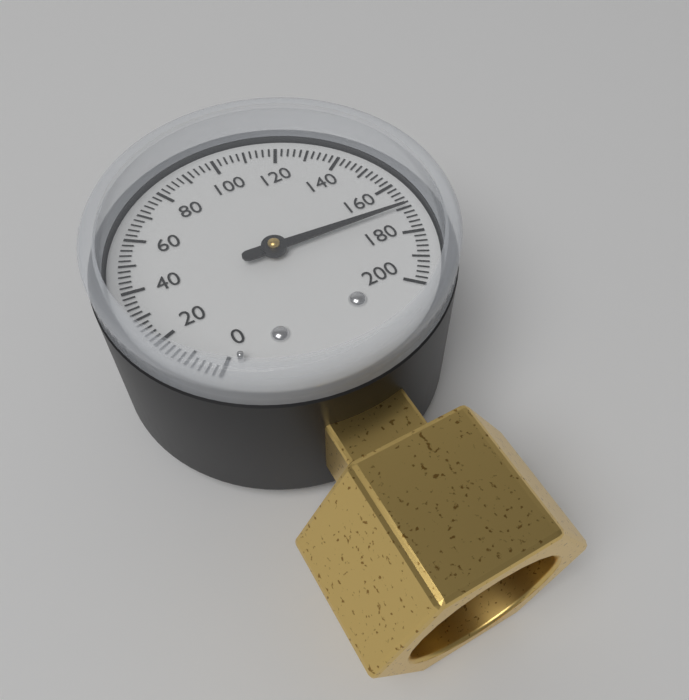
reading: 170 (no unit)
